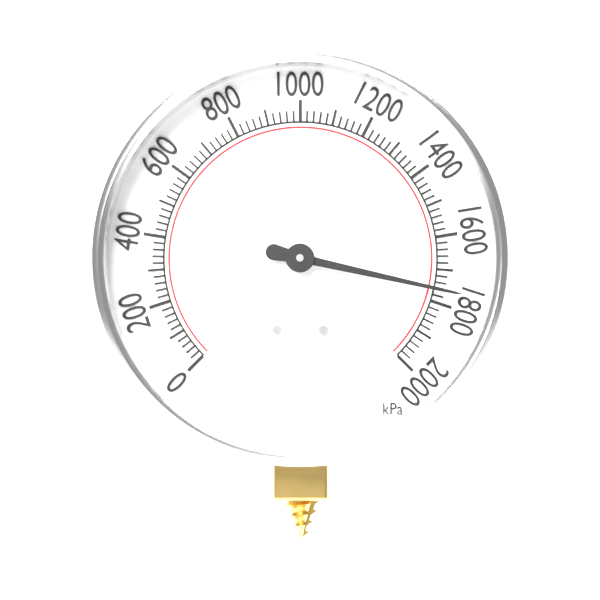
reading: 1760 kPa
